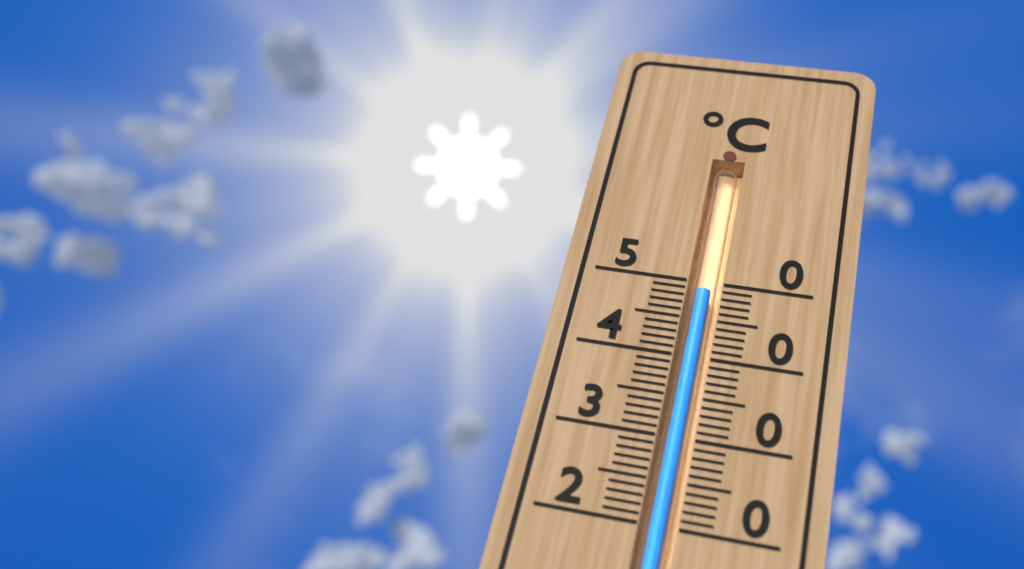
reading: 49 °C
